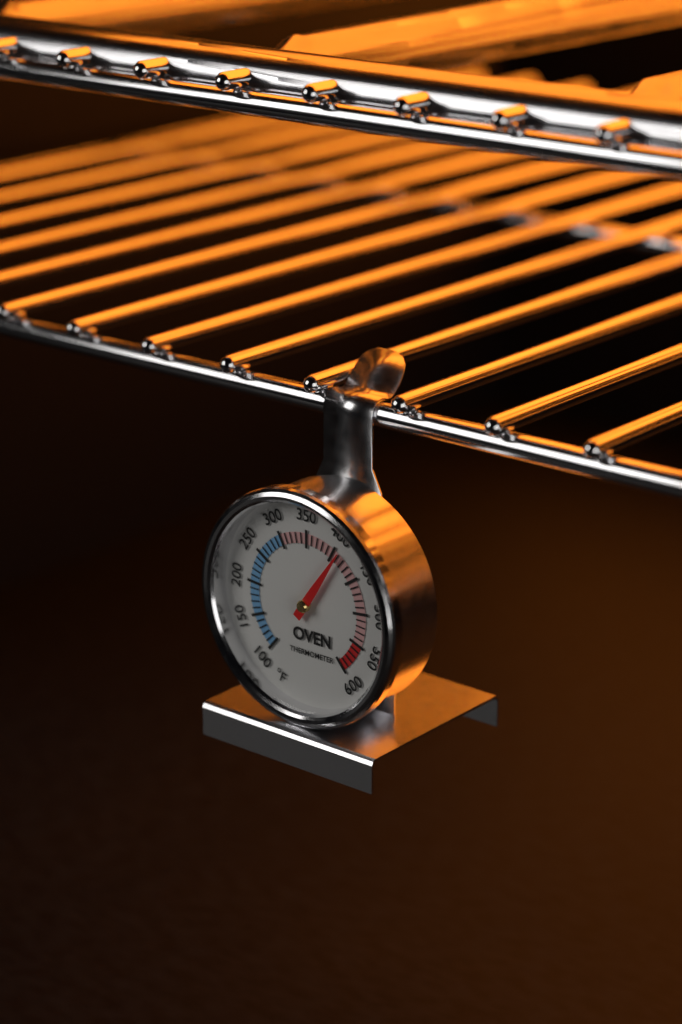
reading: 410 °F
